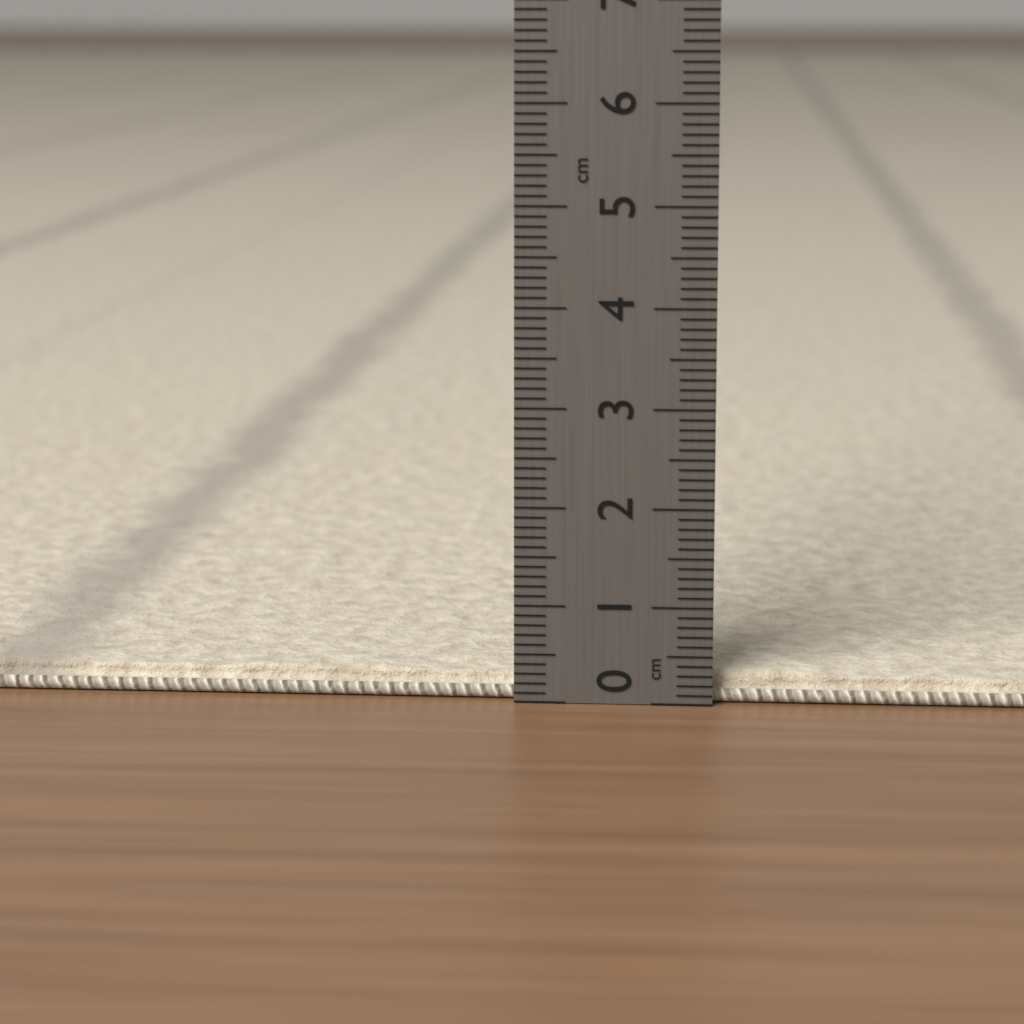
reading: 0.3 cm
